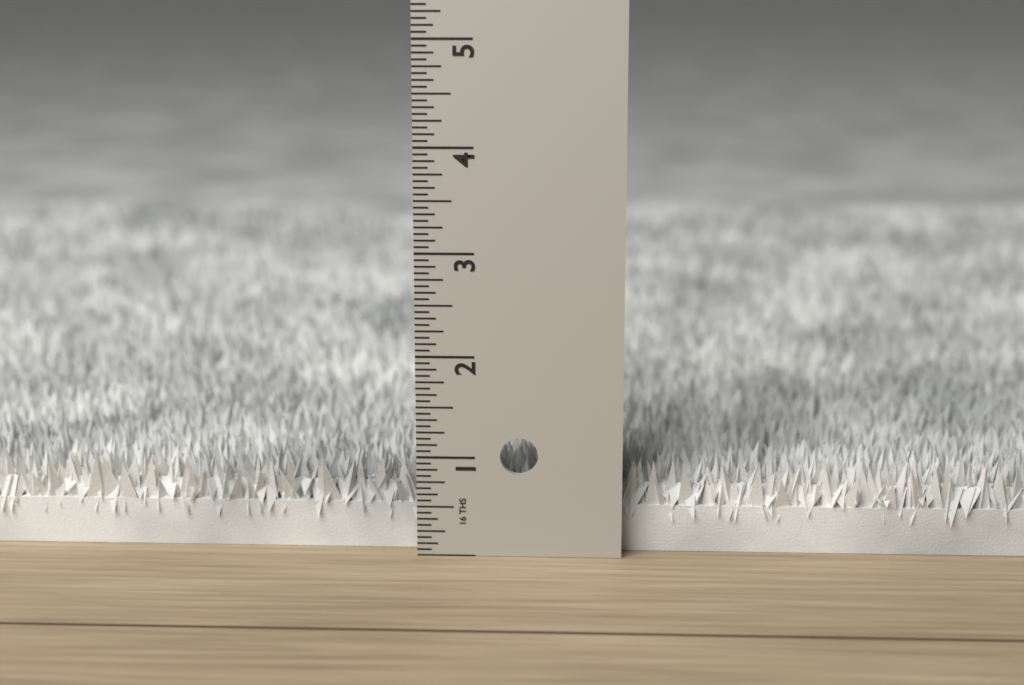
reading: 0.9375 in
